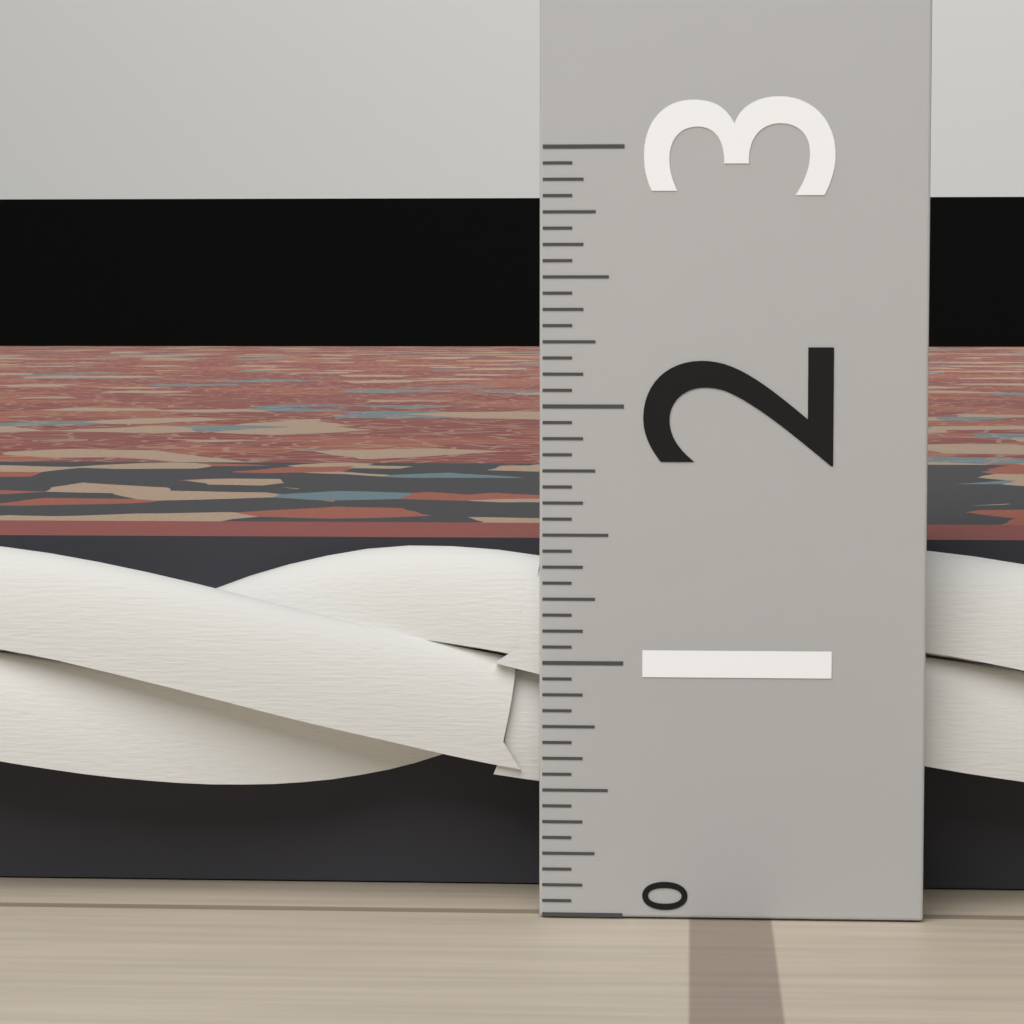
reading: 1.4375 (no unit)
